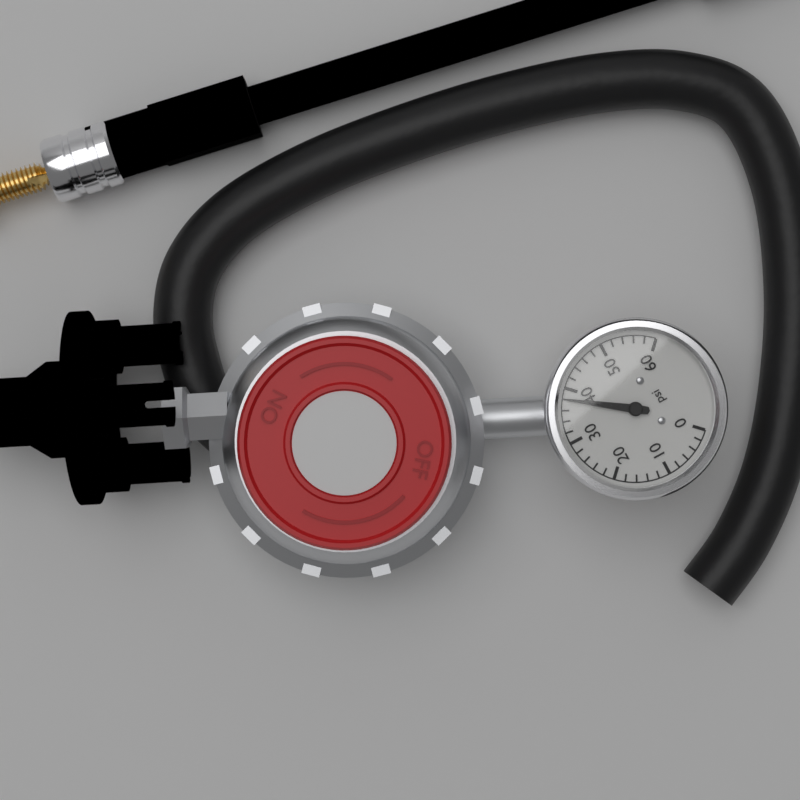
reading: 38 psi
